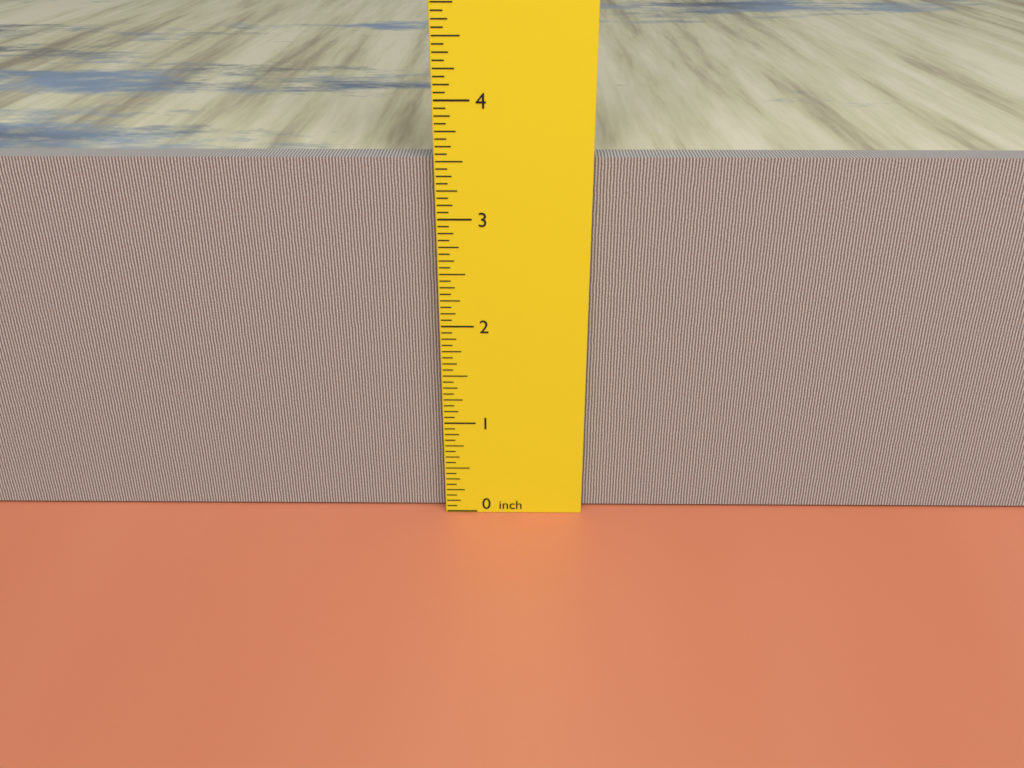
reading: 3.5000 inch
